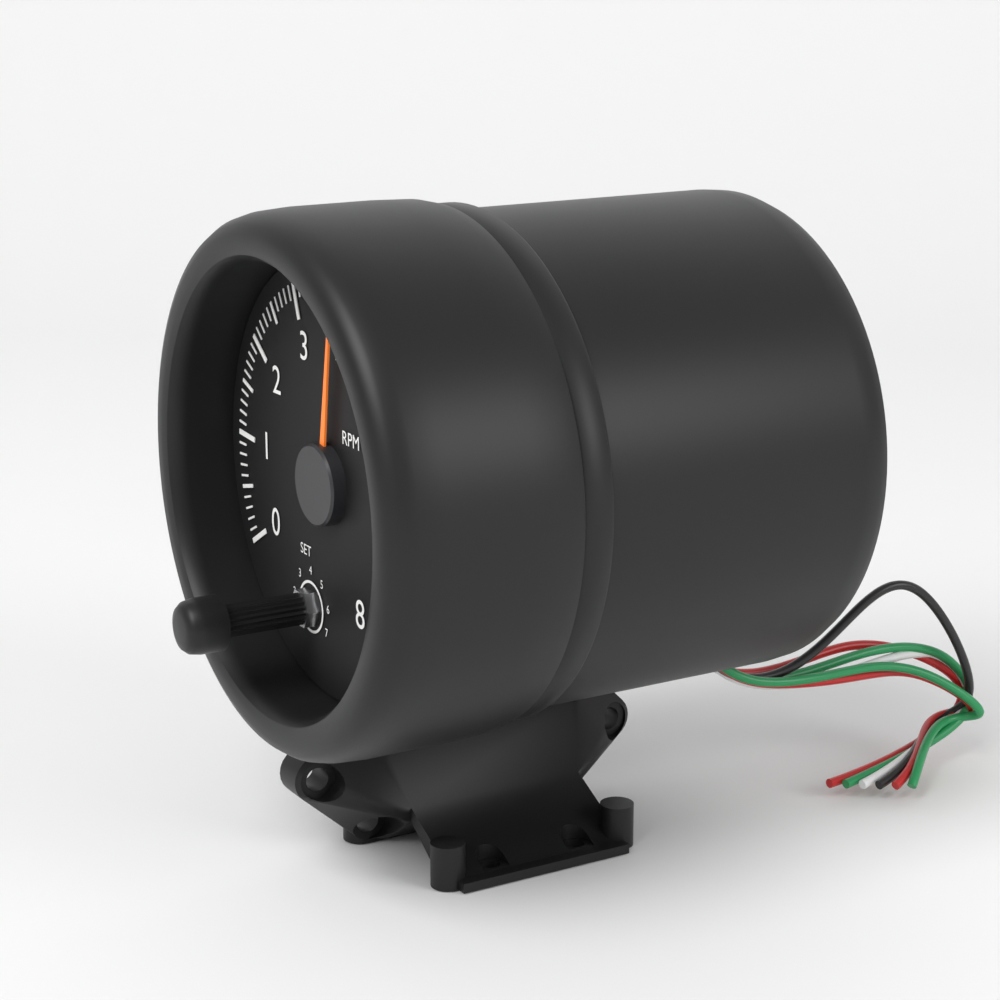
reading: 3.8 RPM x1000
